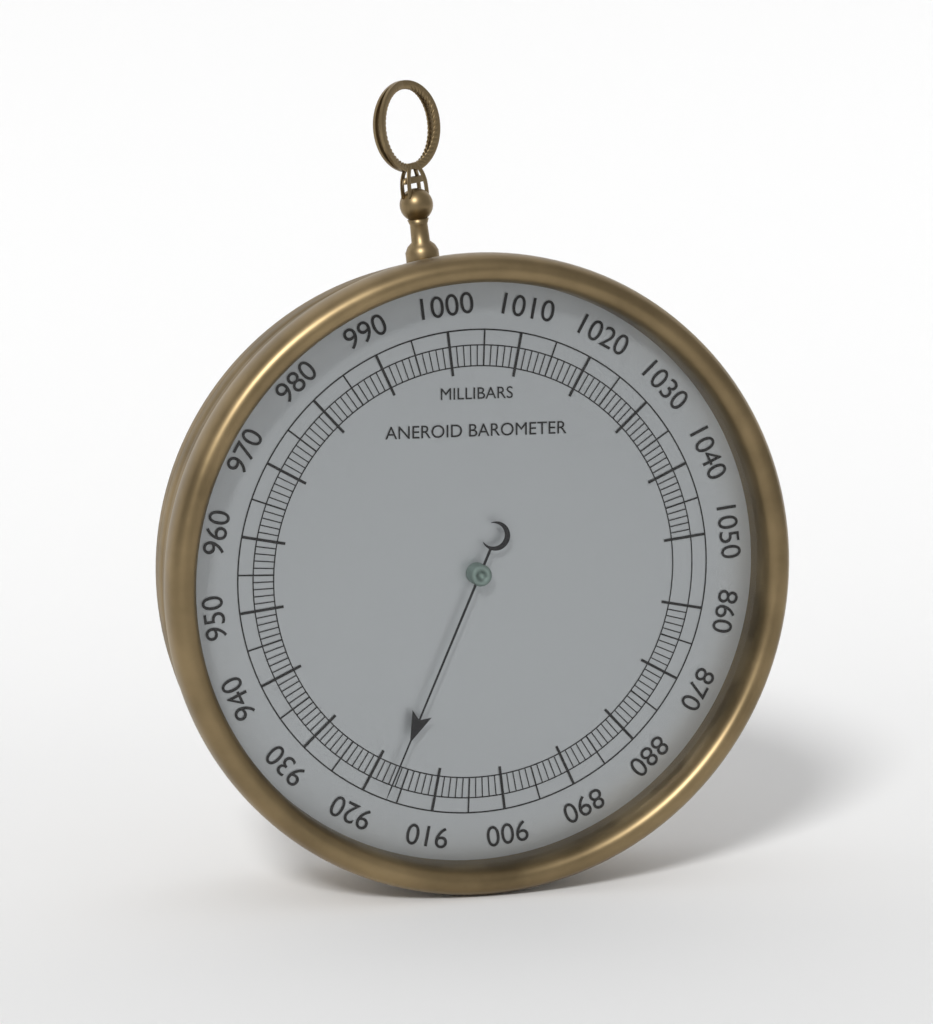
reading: 917 mbar
